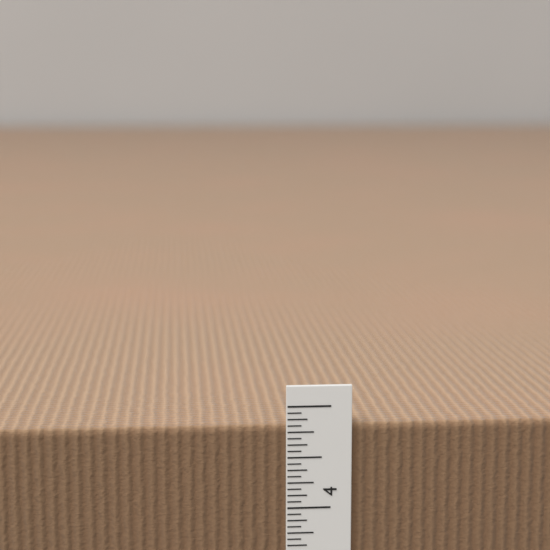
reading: 4.8125 in
